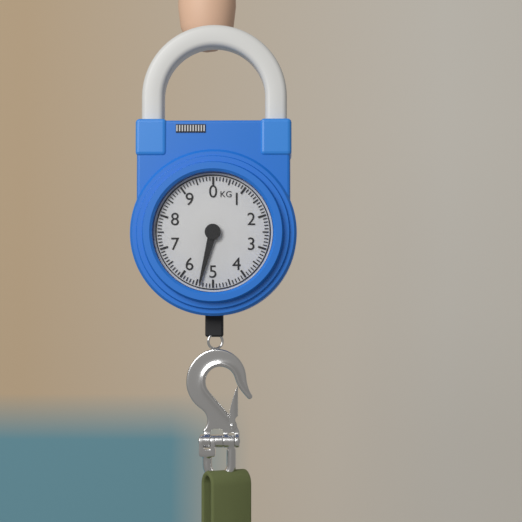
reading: 5.4 kg
